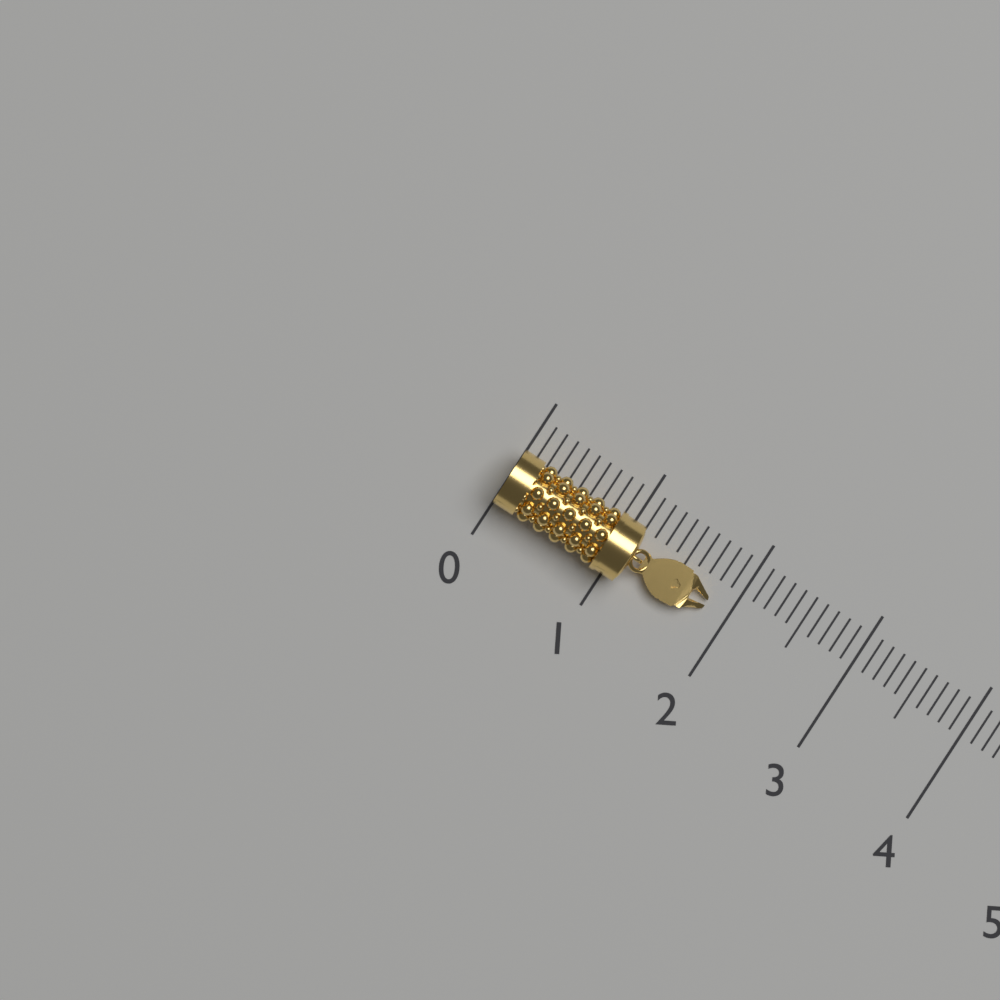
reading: 1.8 (no unit)
